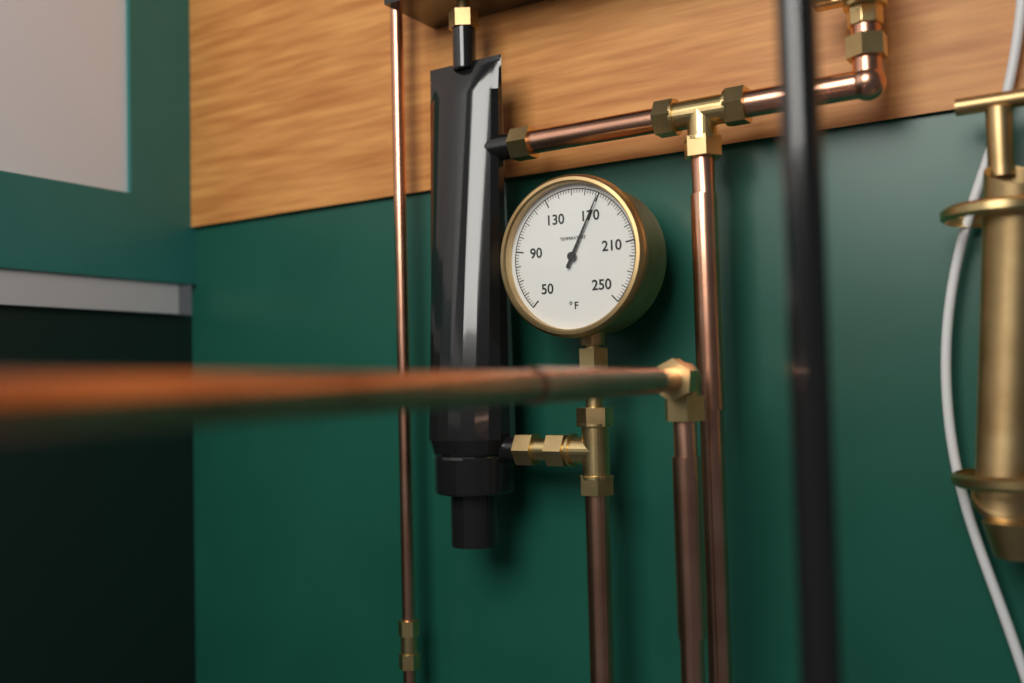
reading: 170 °F
